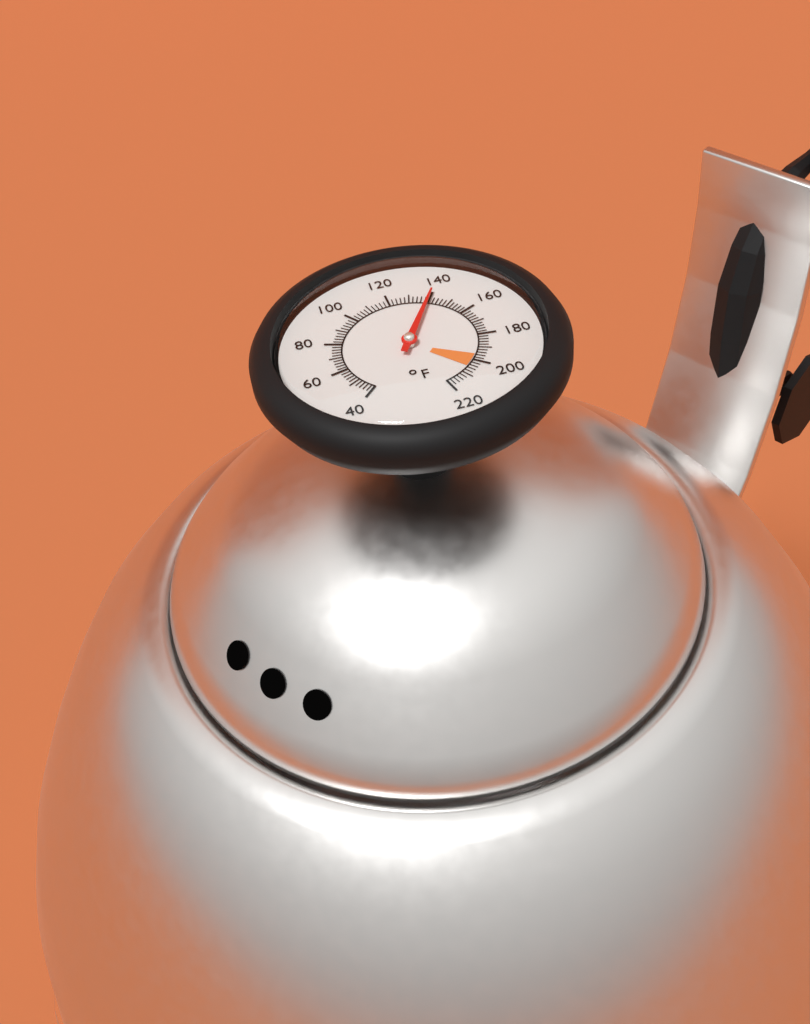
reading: 140 °F
